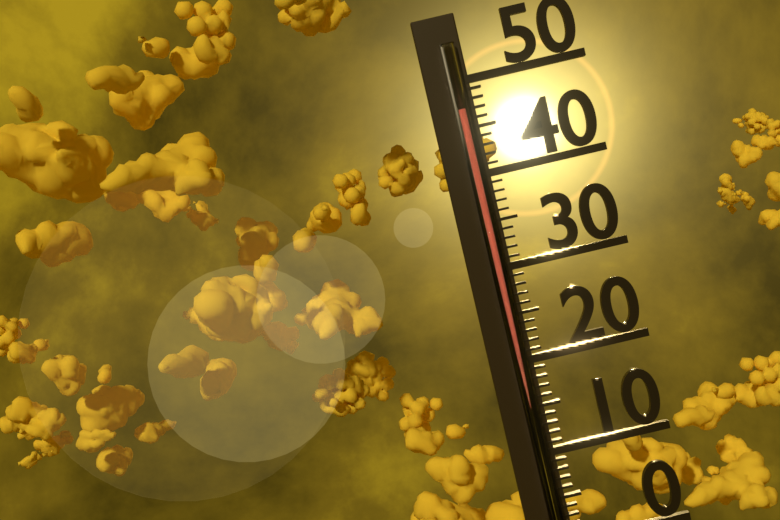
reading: 47 (no unit)
